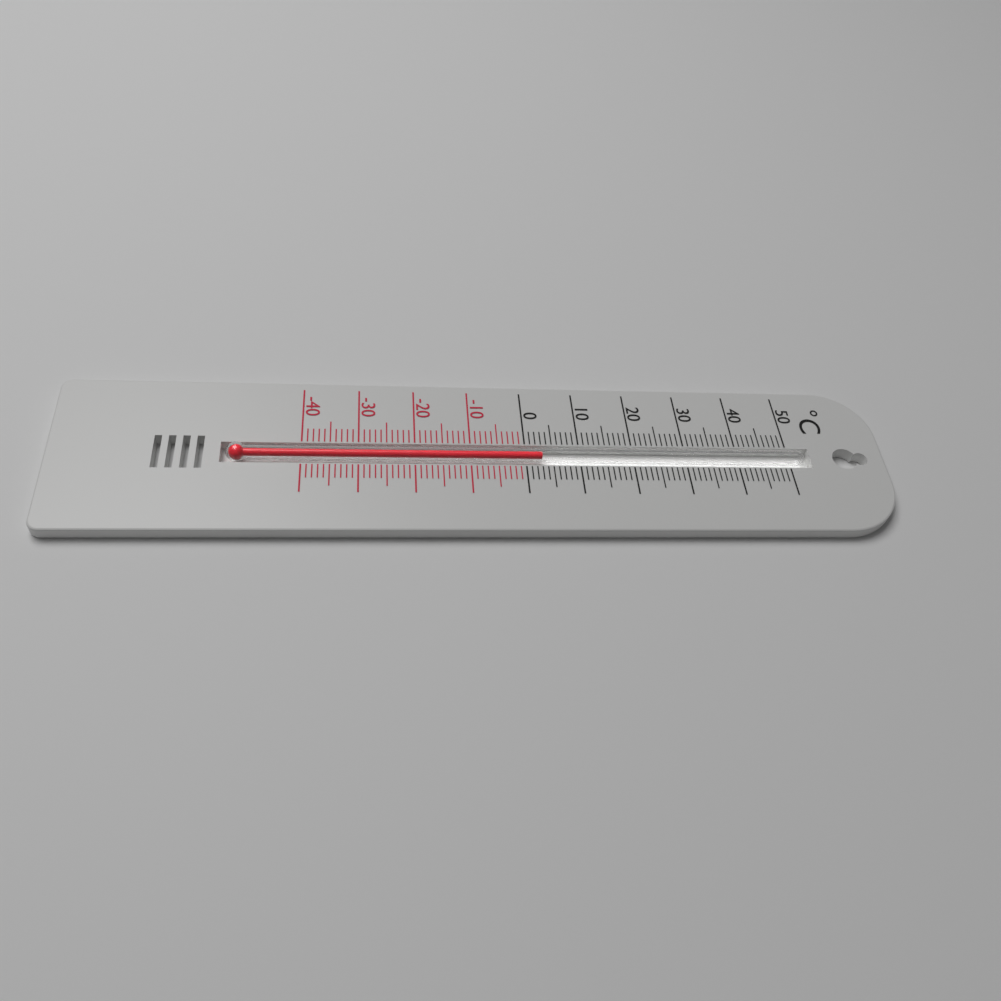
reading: 3 °C
